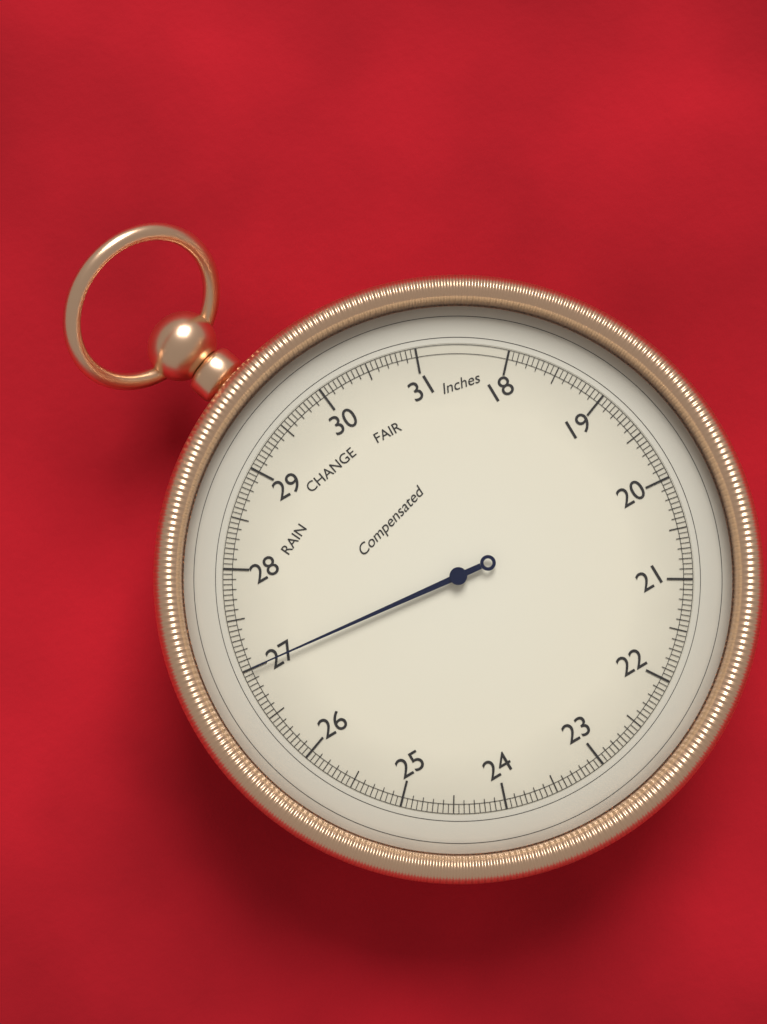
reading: 27.00 inHg
